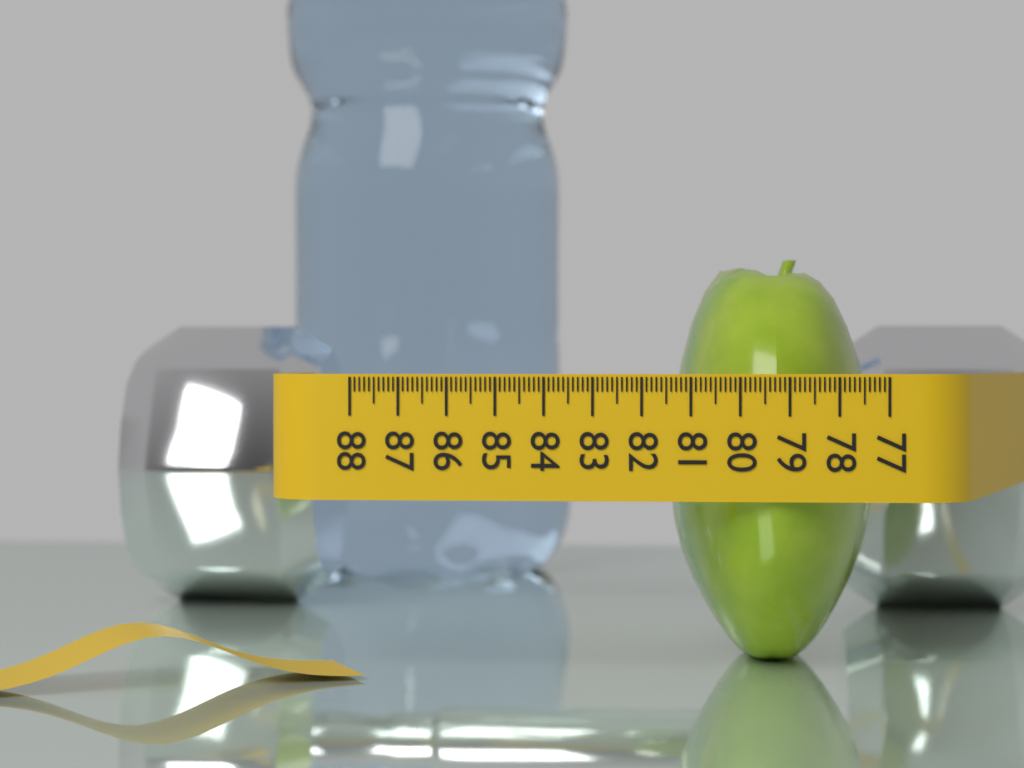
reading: 81.5 (no unit)
